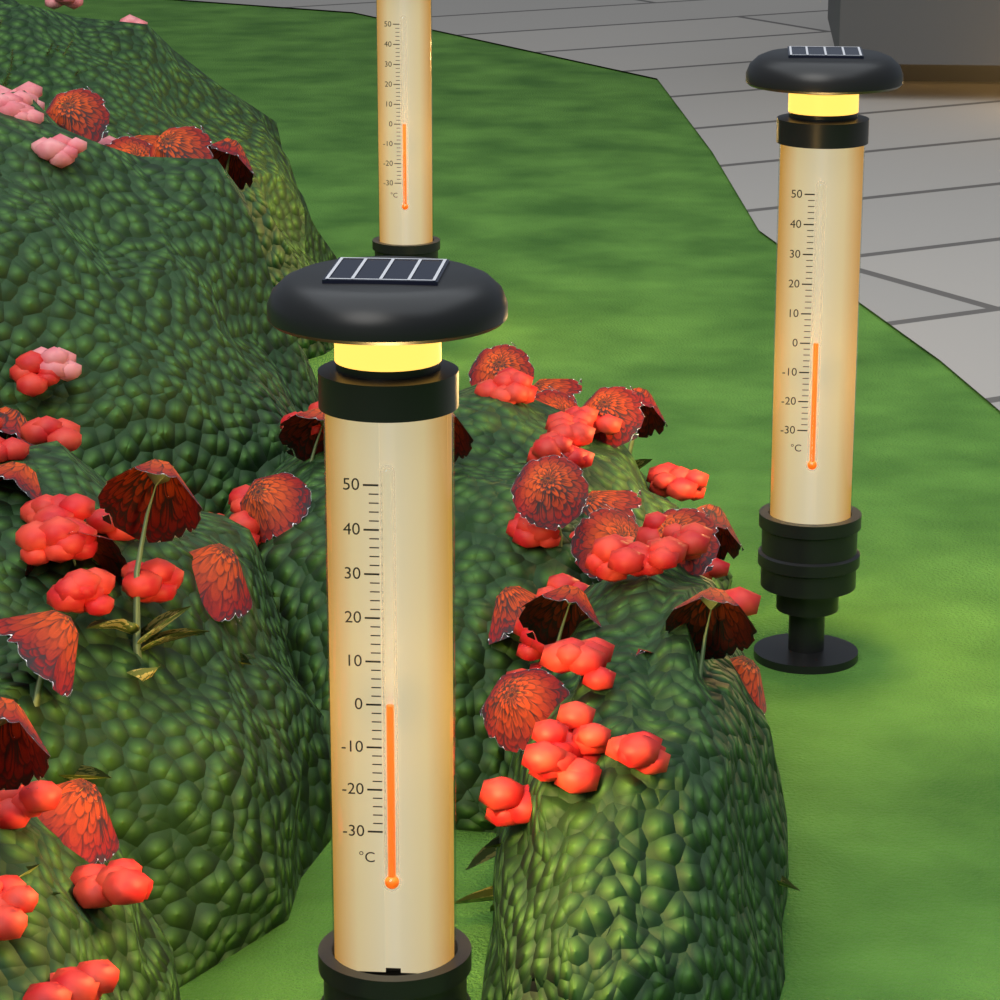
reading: 0 °C
